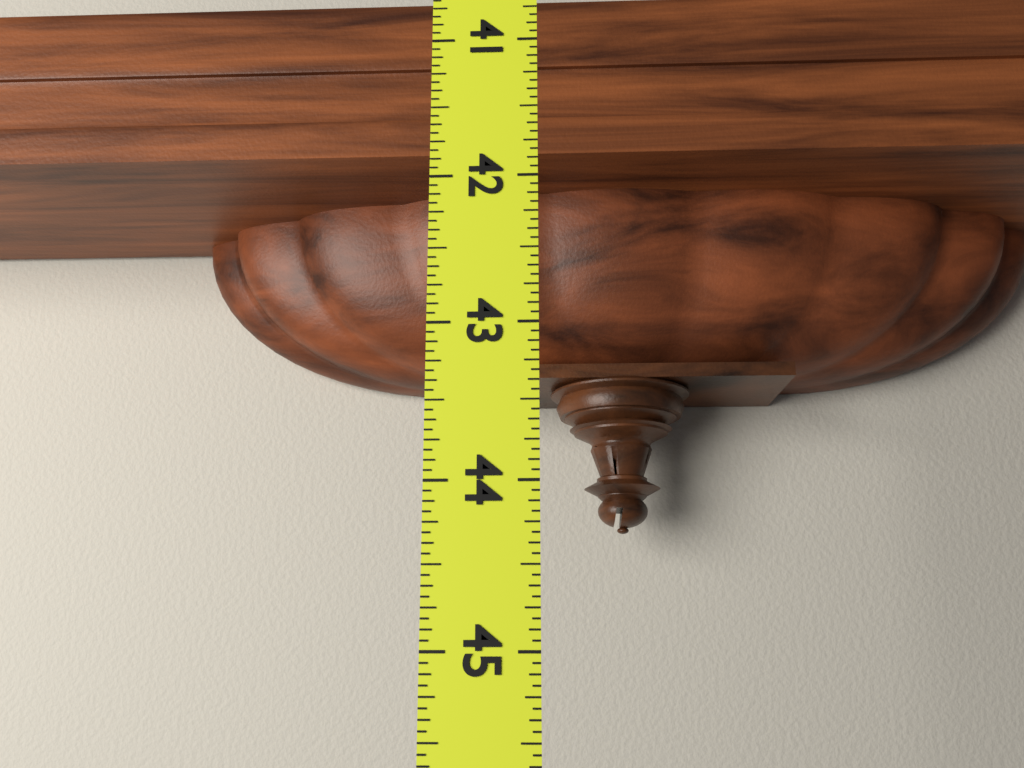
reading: 43.3125 (no unit)
